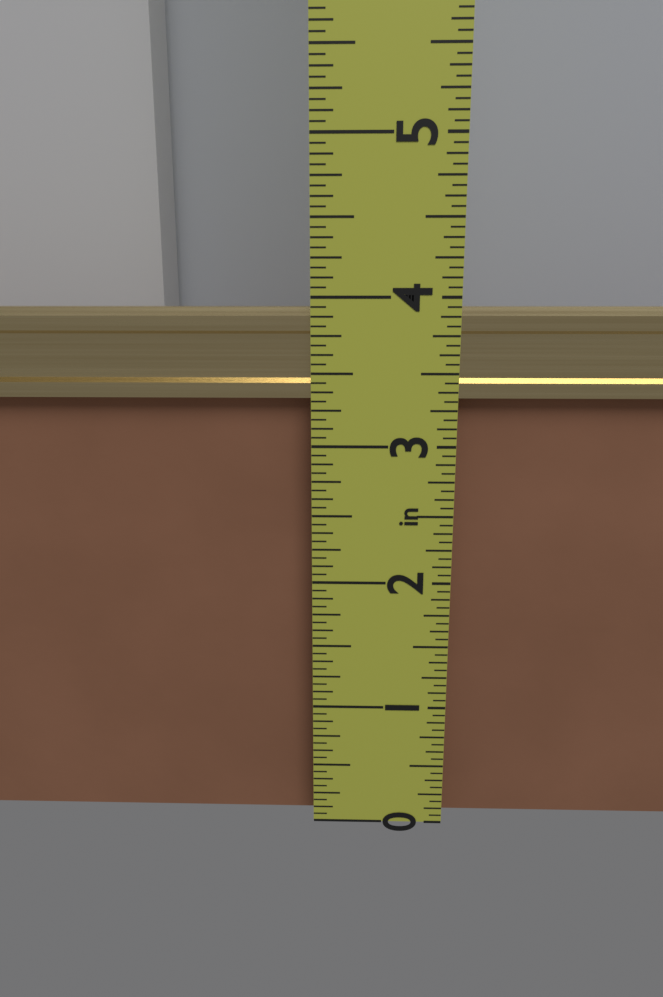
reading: 3.9375 in
